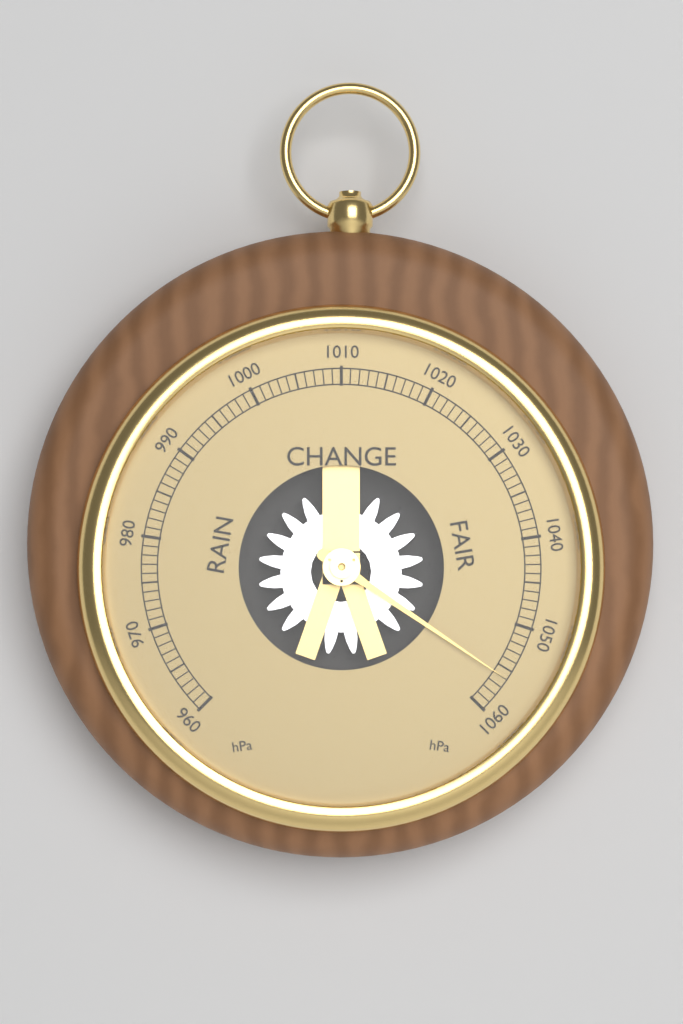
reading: 1056 hPa
